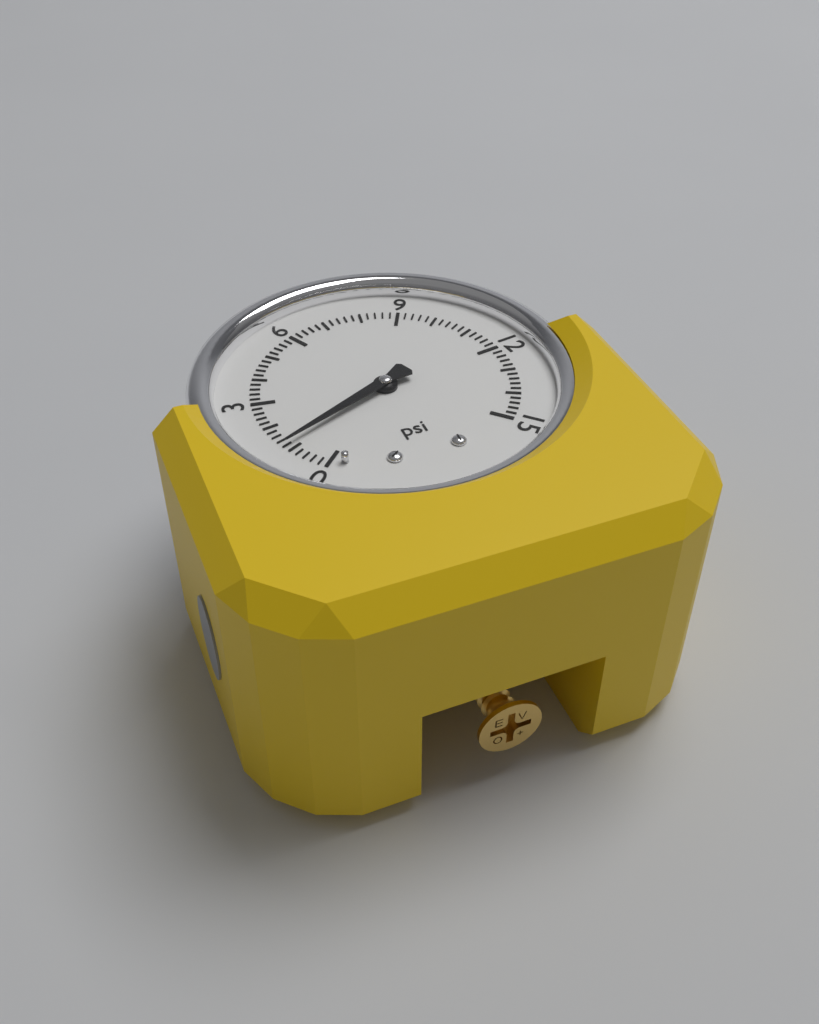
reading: 1.2 psi
